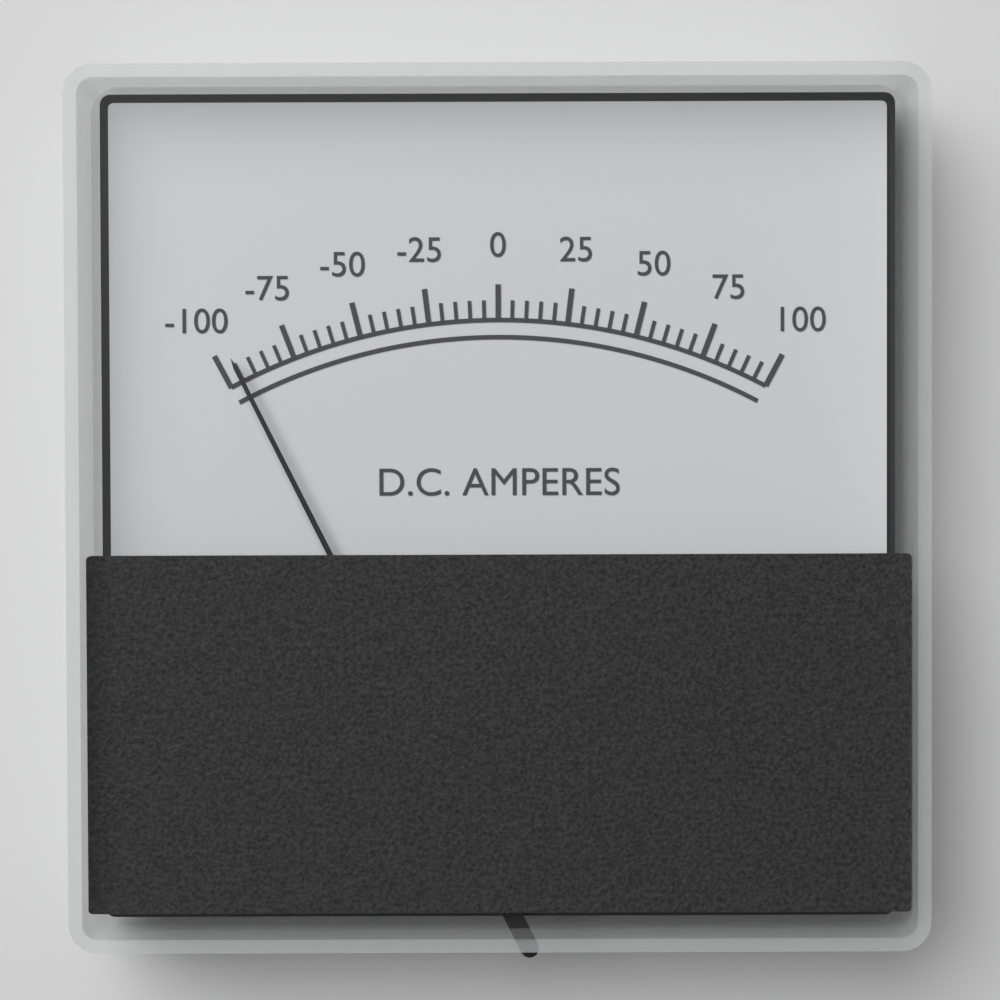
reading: -95 A
